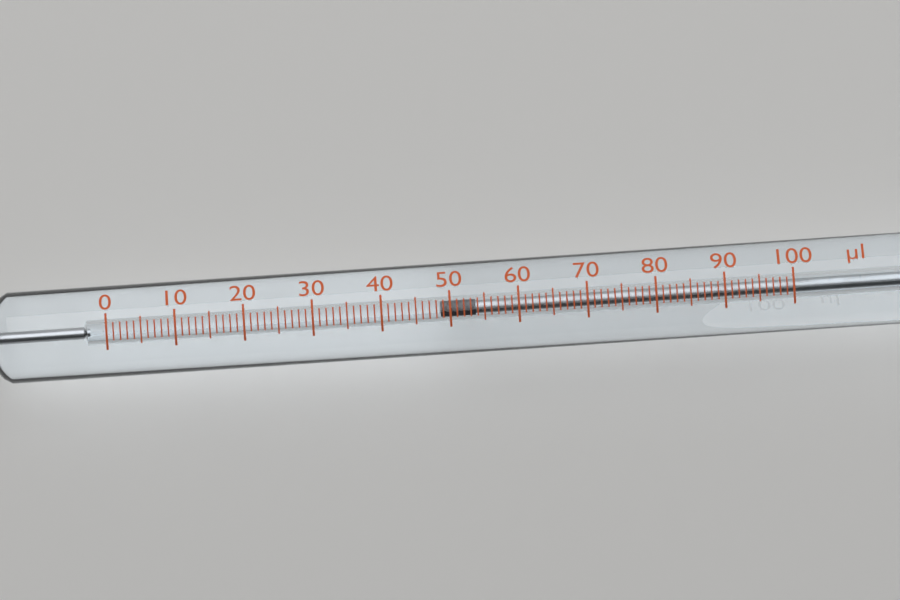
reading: 49 µl
